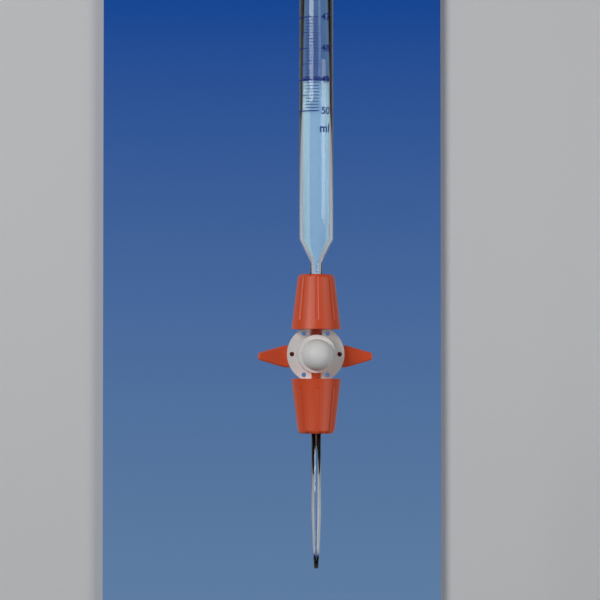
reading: 49.0 ml
